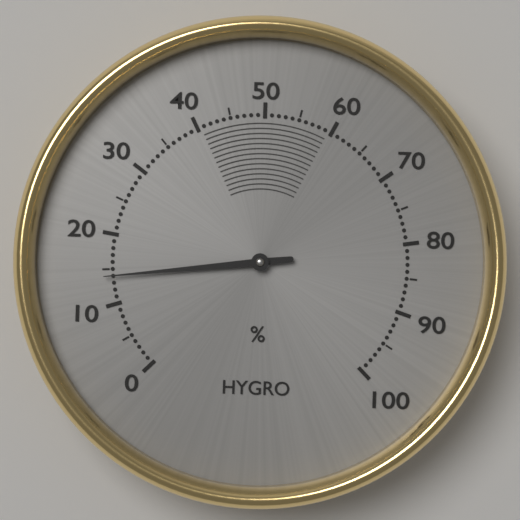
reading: 14 %
